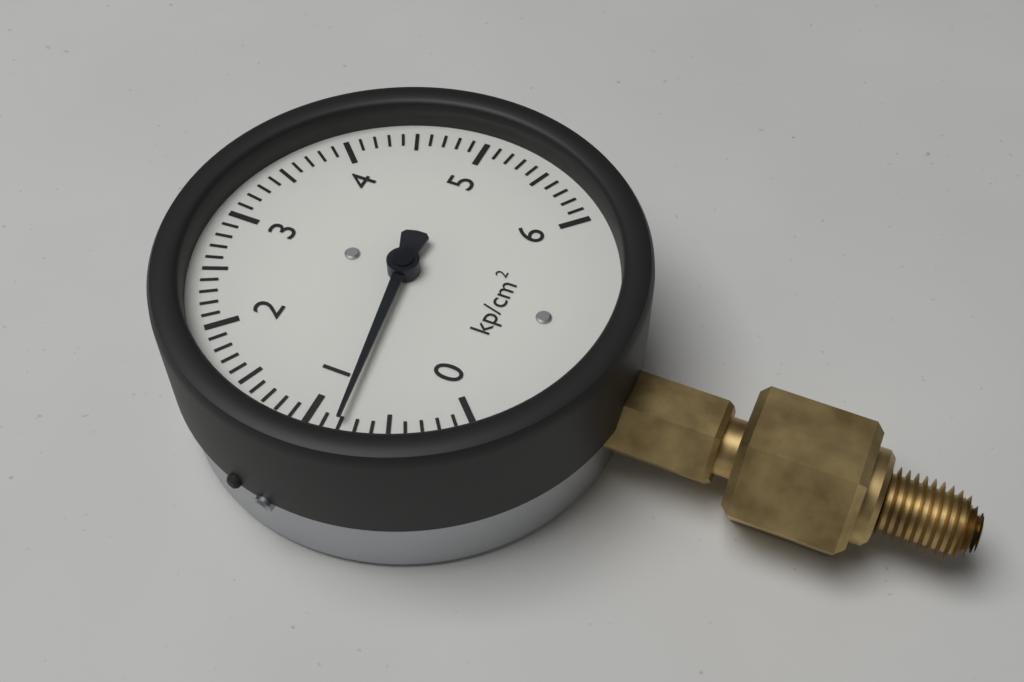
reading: 0.8 kp/cm²
